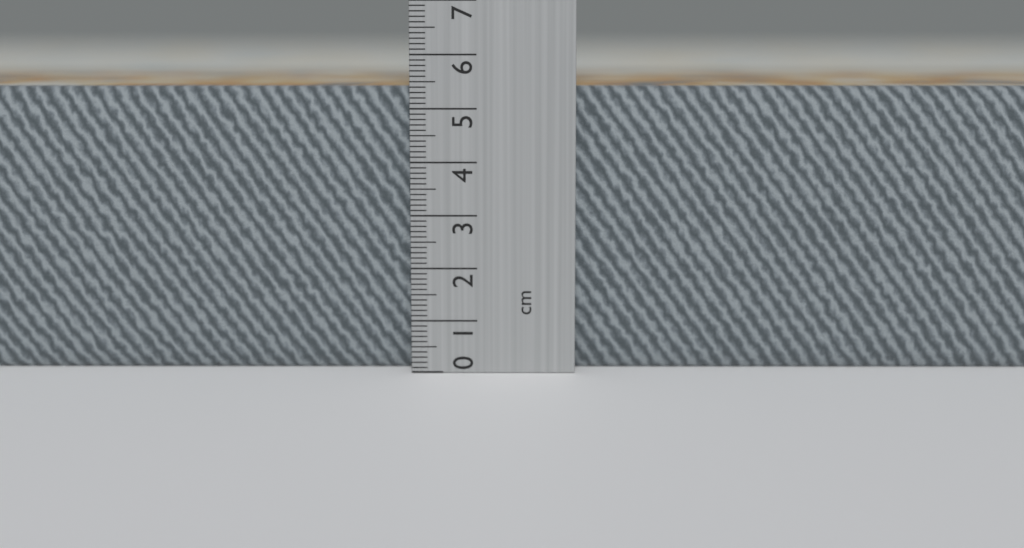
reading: 5.4 cm
